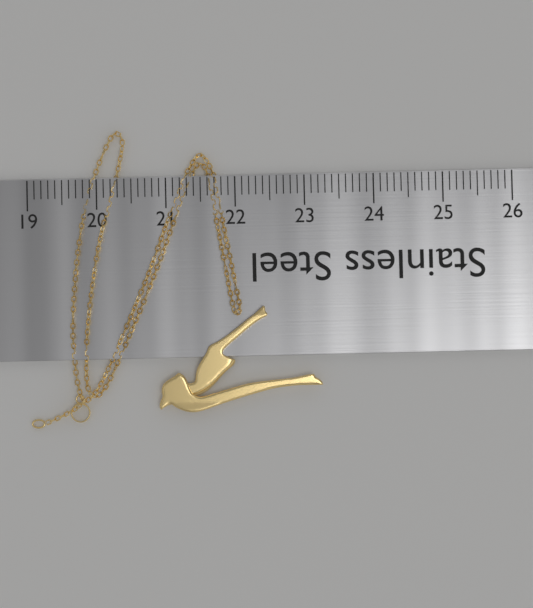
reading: 23.2 (no unit)
